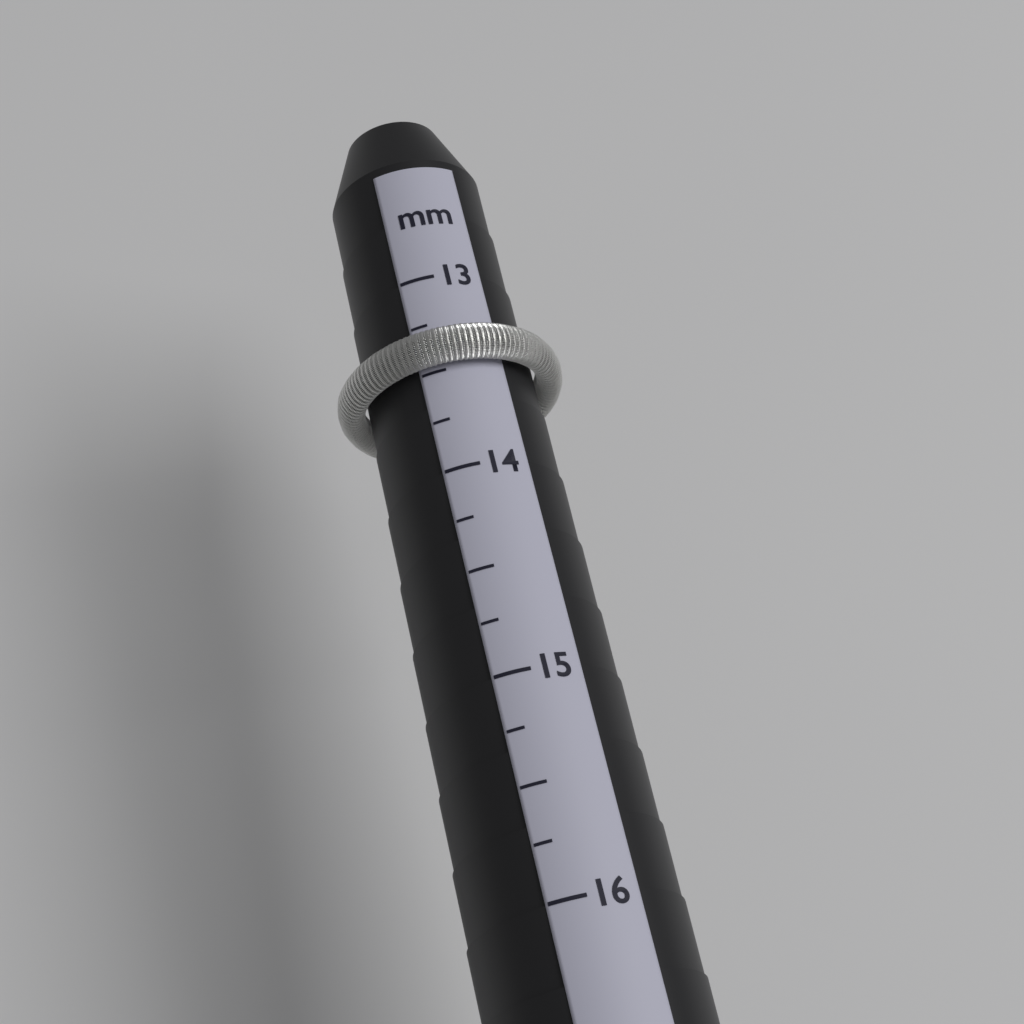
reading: 13.50 mm
